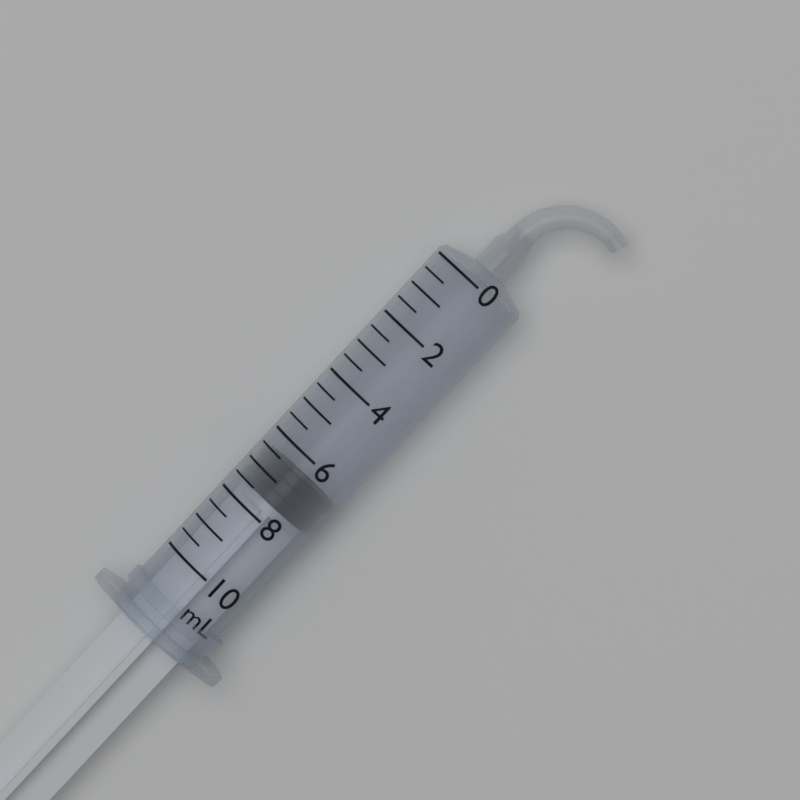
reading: 6.5 mL
